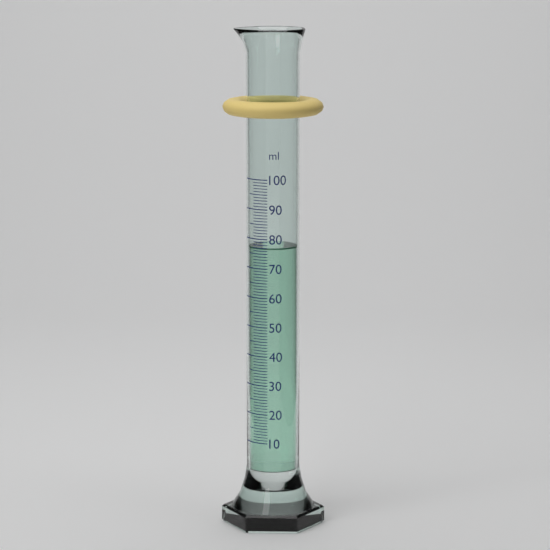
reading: 77 ml
